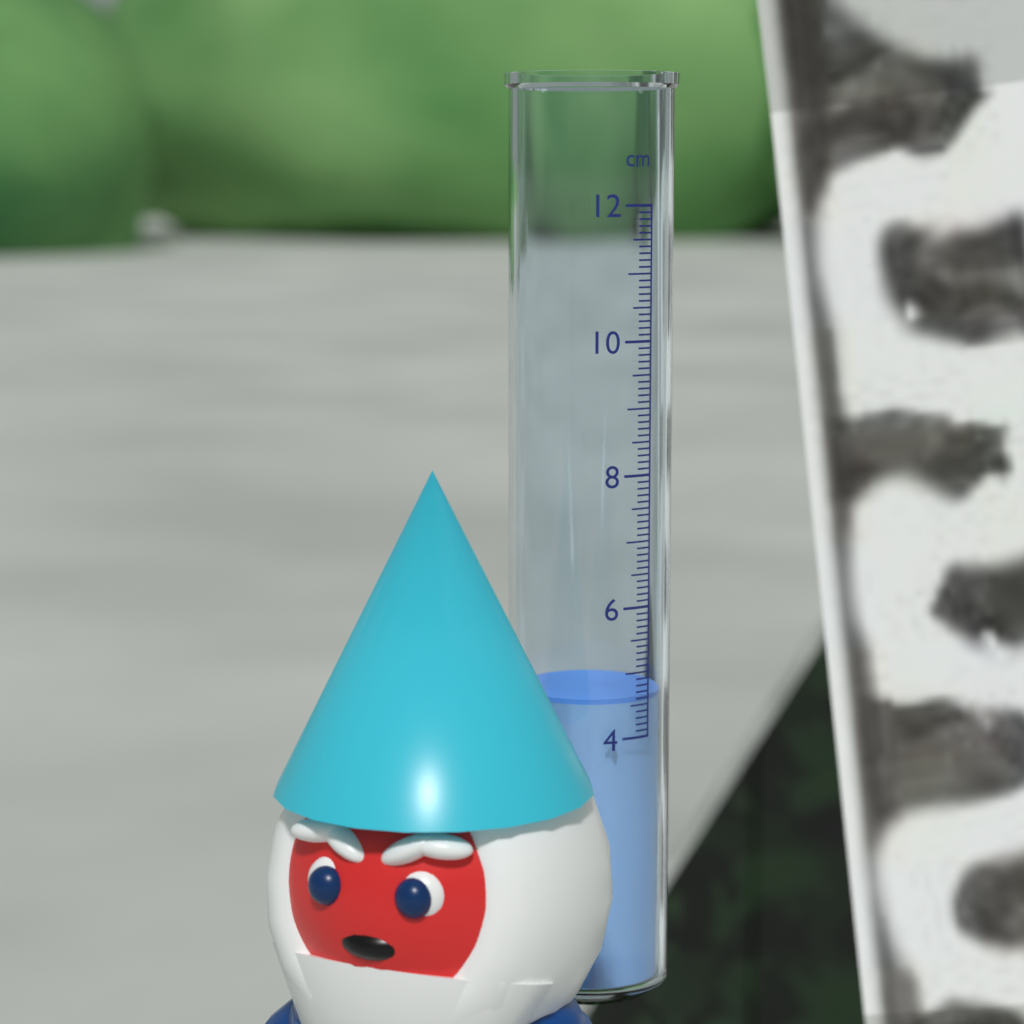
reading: 4.6 cm
